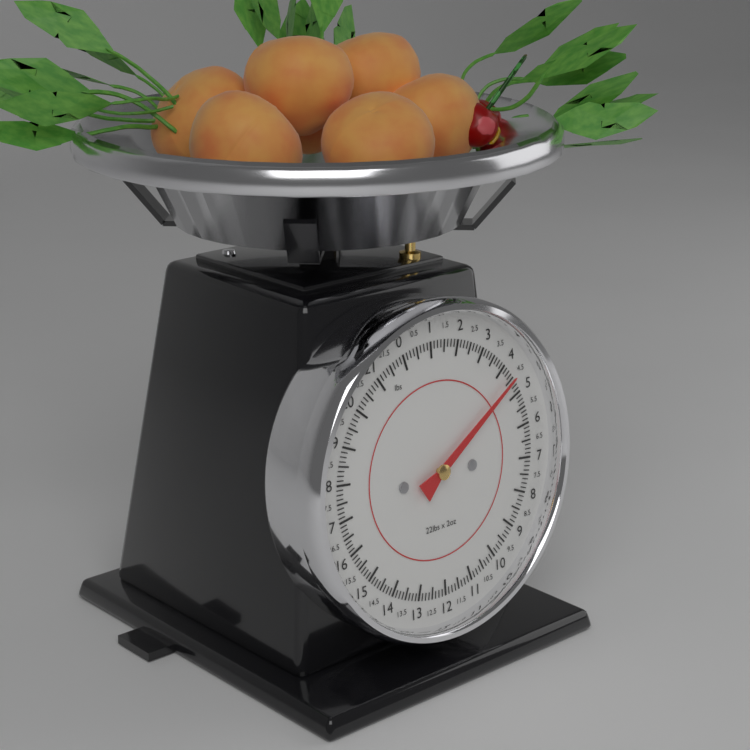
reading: 4.500 lbs
